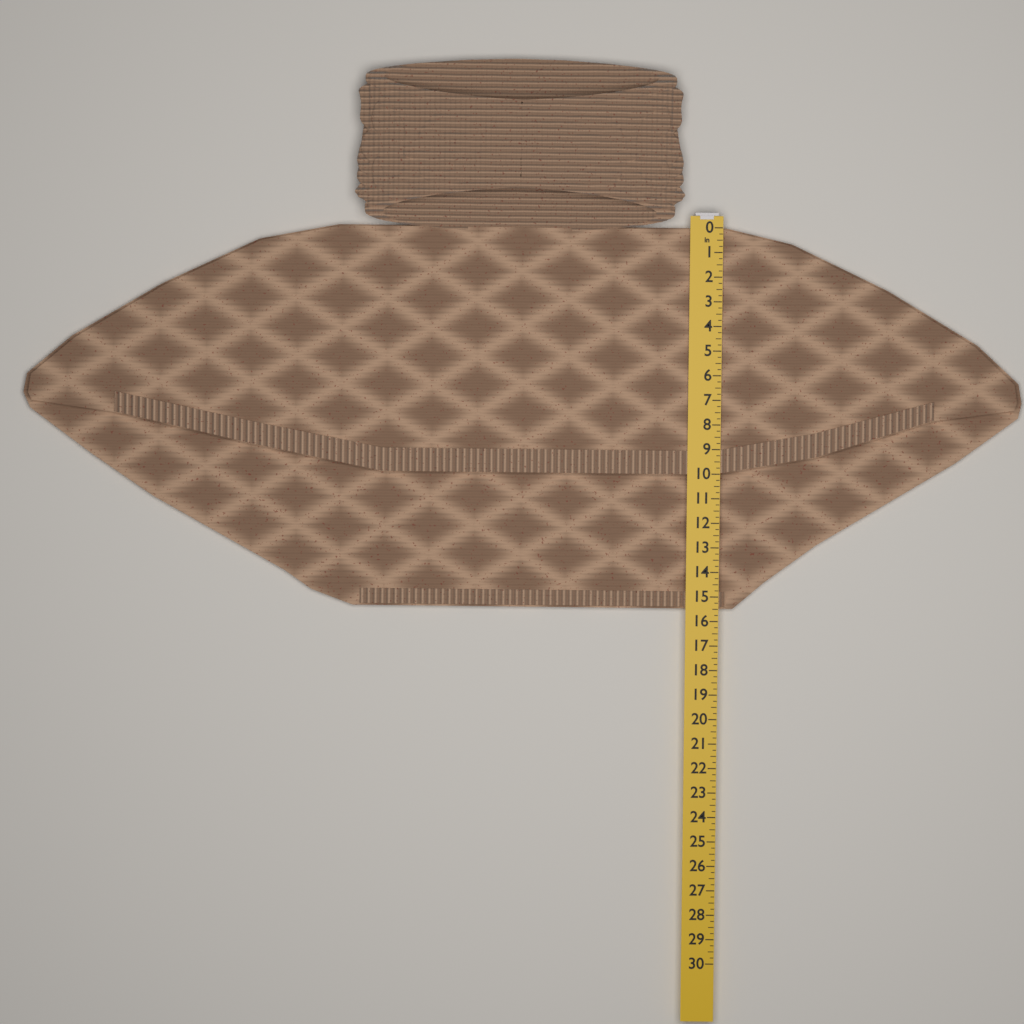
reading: 15.50 in
